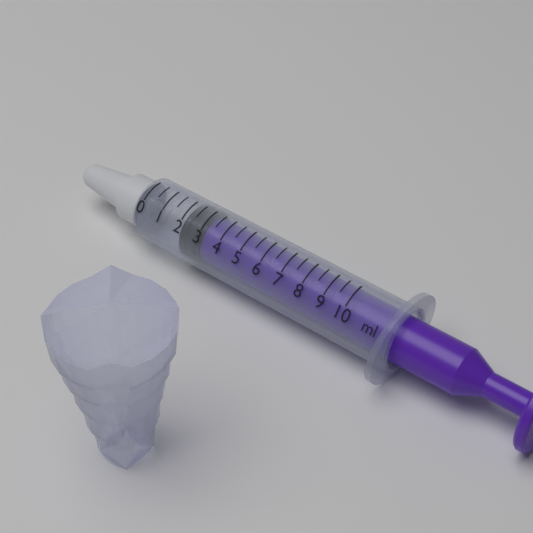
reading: 2.0 ml
